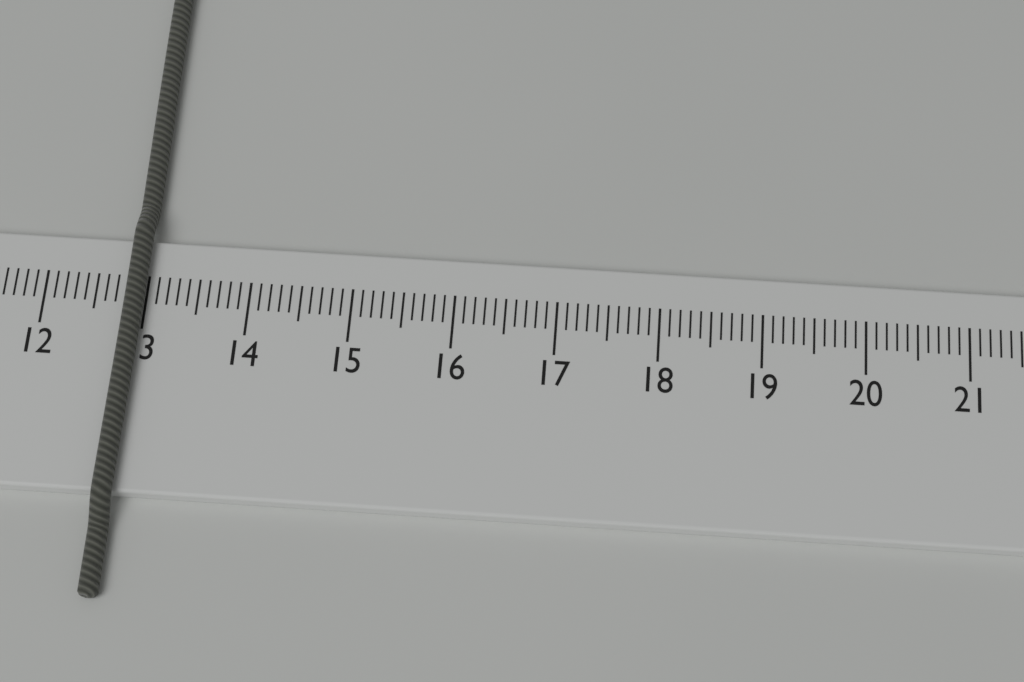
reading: 13.0 cm
